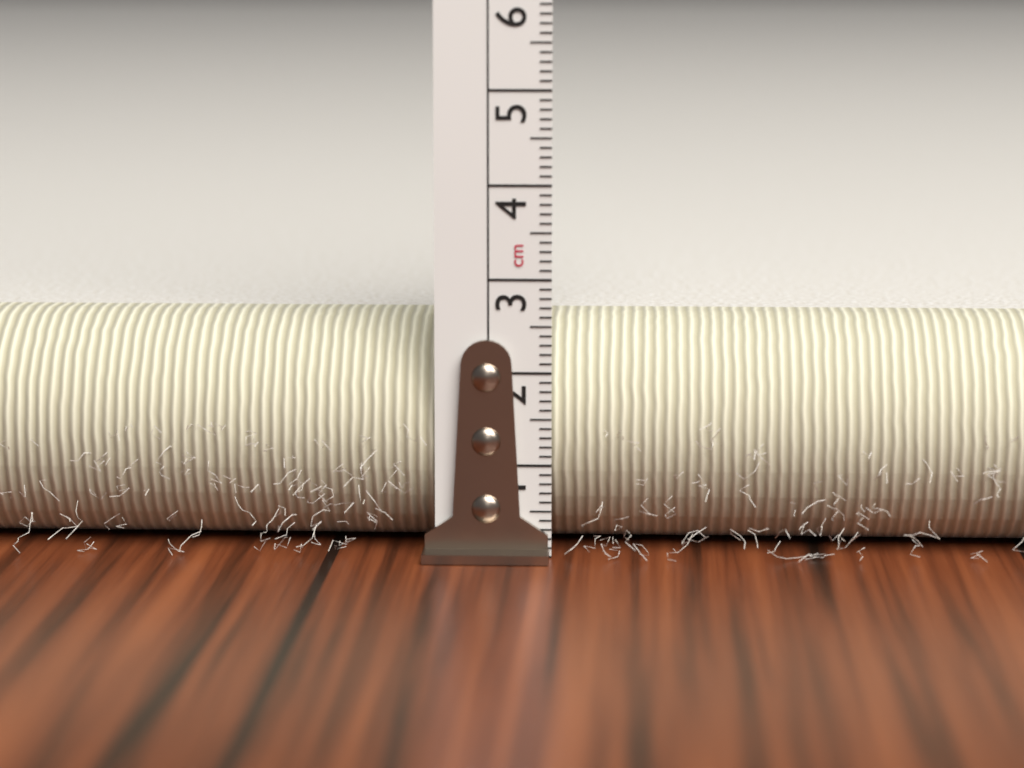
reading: 2.5 cm
